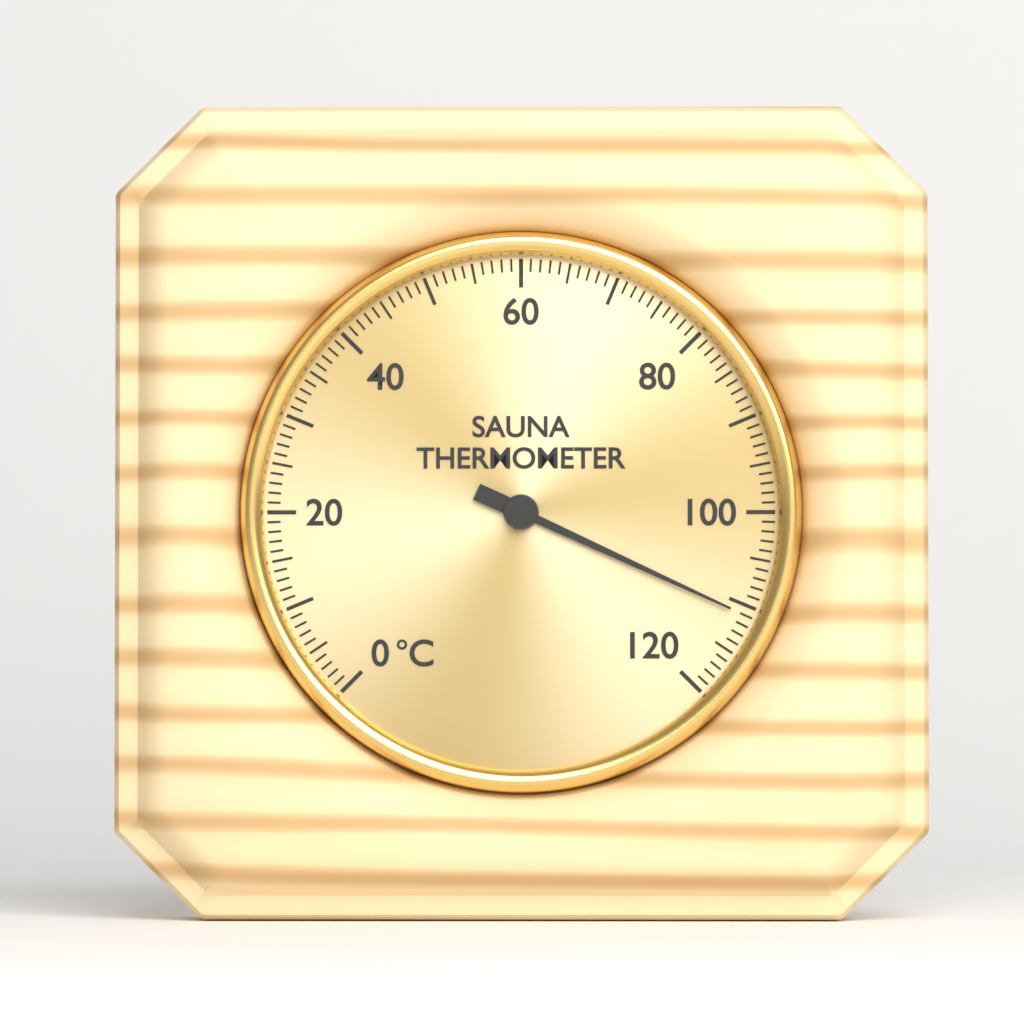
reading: 111 °C
